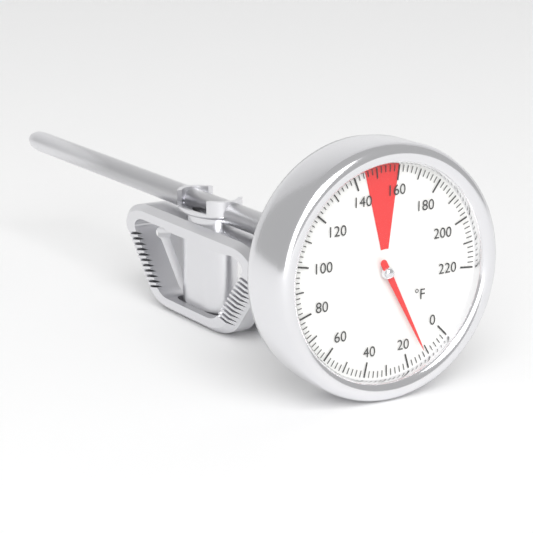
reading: 12 °F
